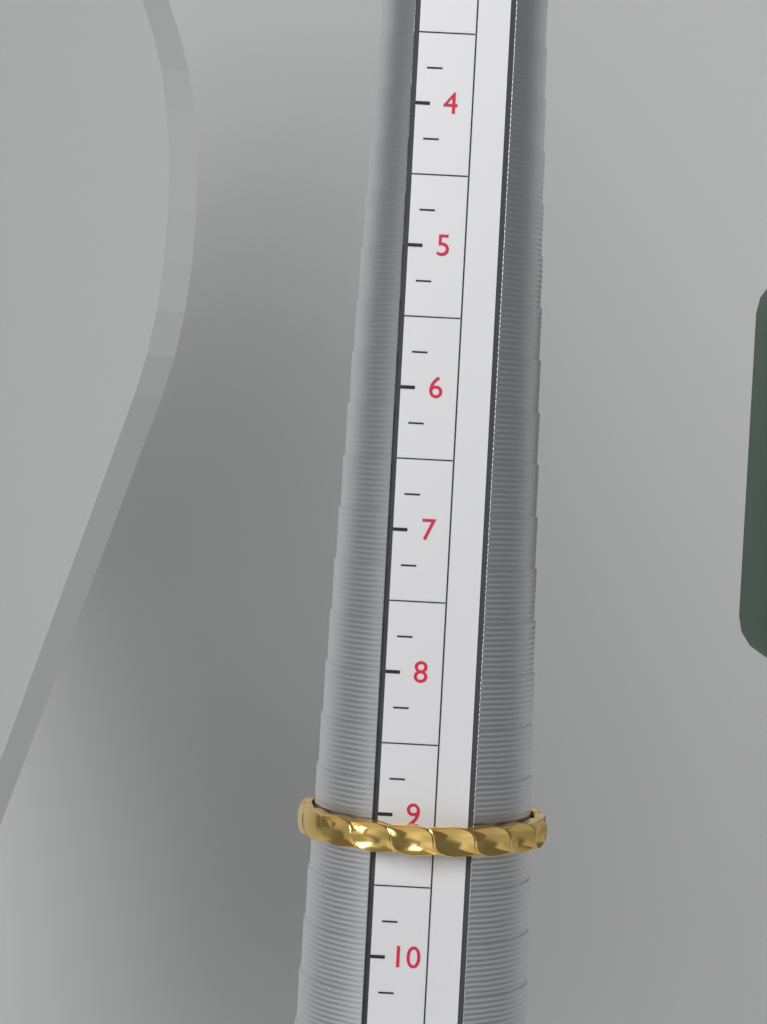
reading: 9.25 (no unit)
